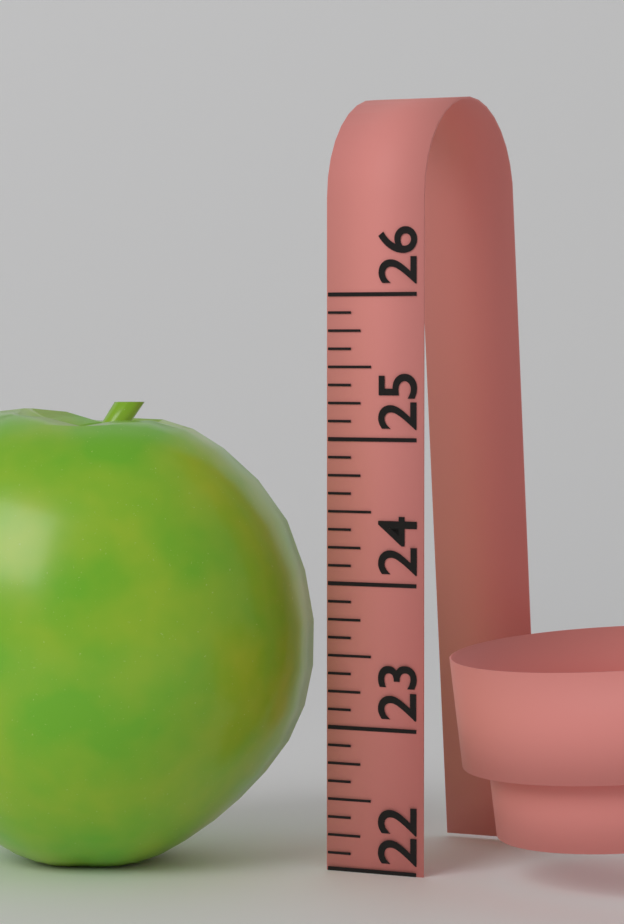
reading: 25.250 (no unit)
